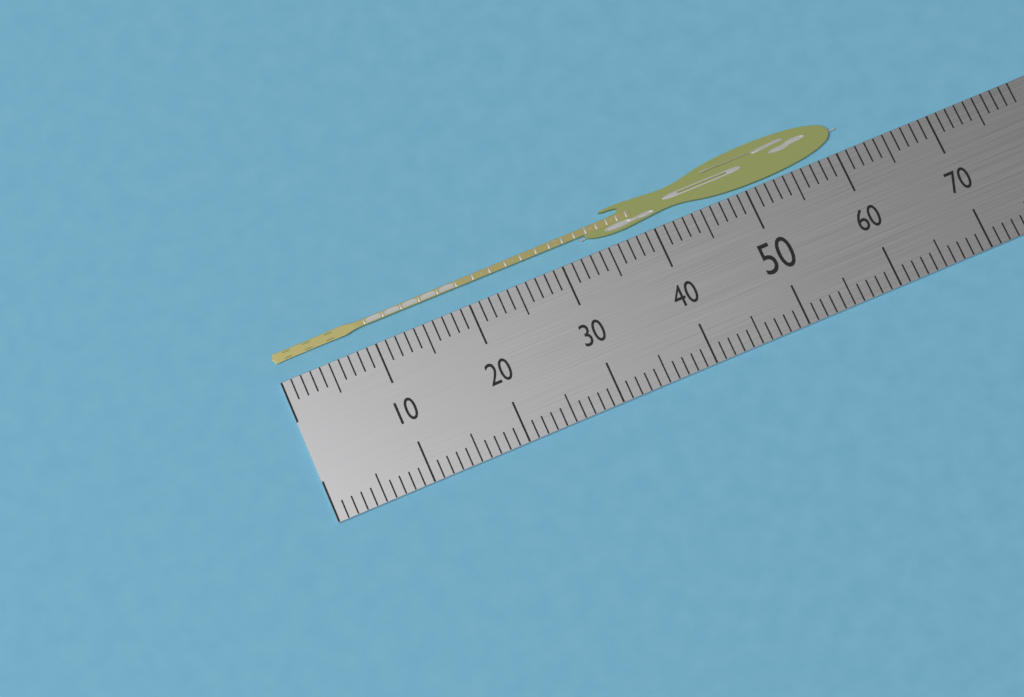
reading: 61 (no unit)
